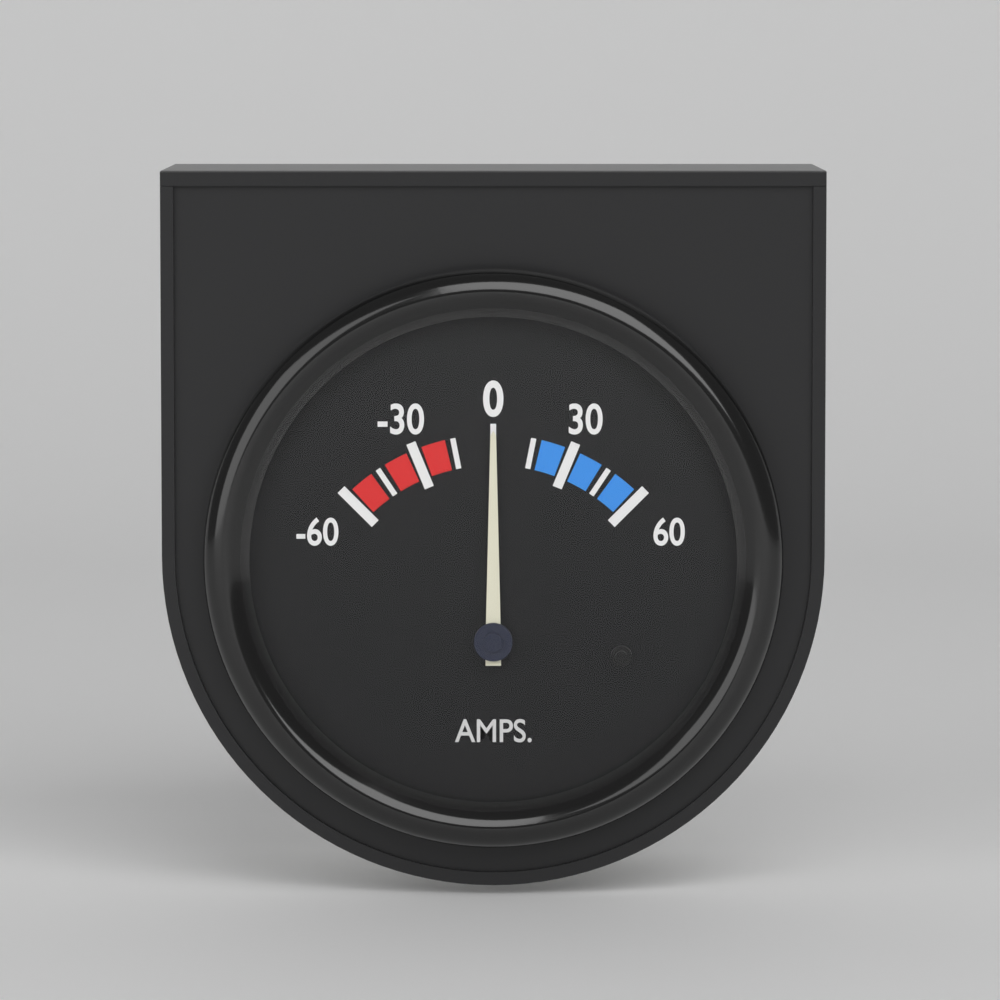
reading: 0 A
